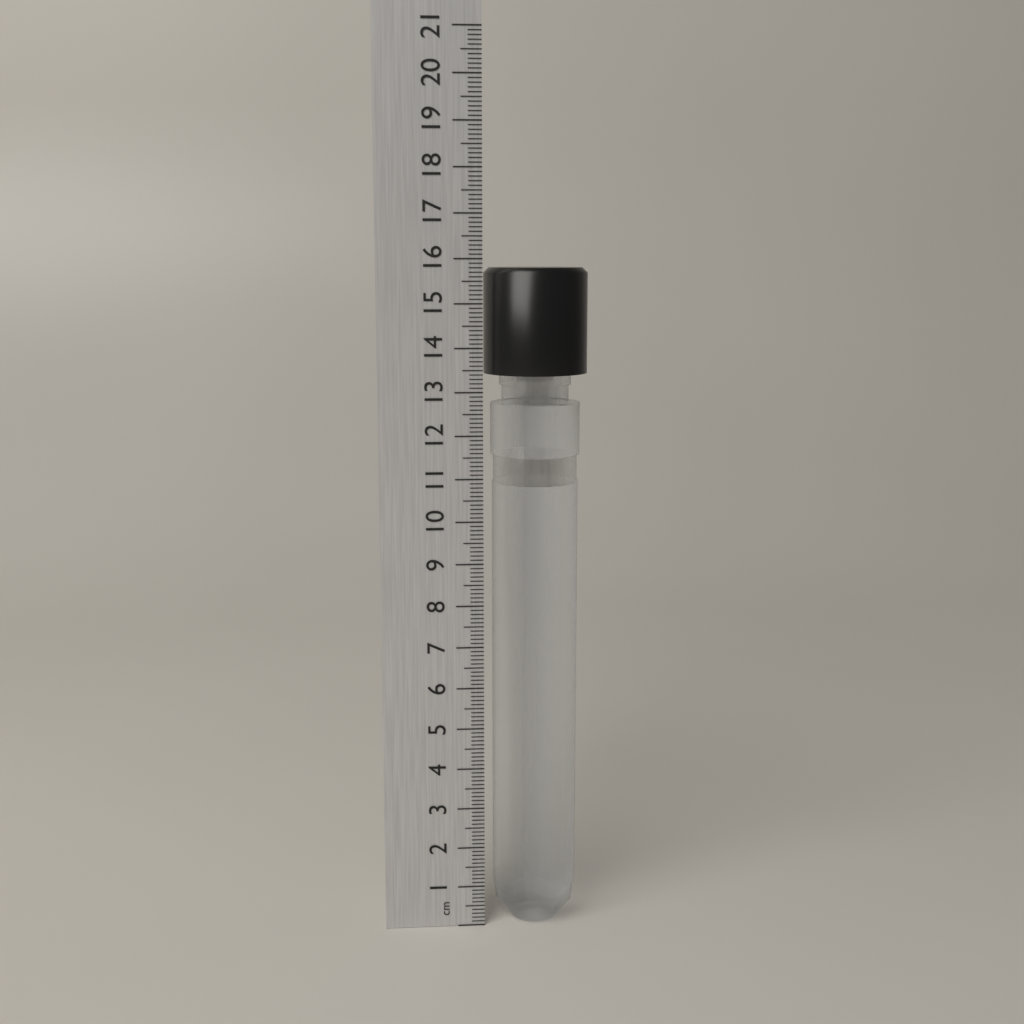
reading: 15.8 cm
